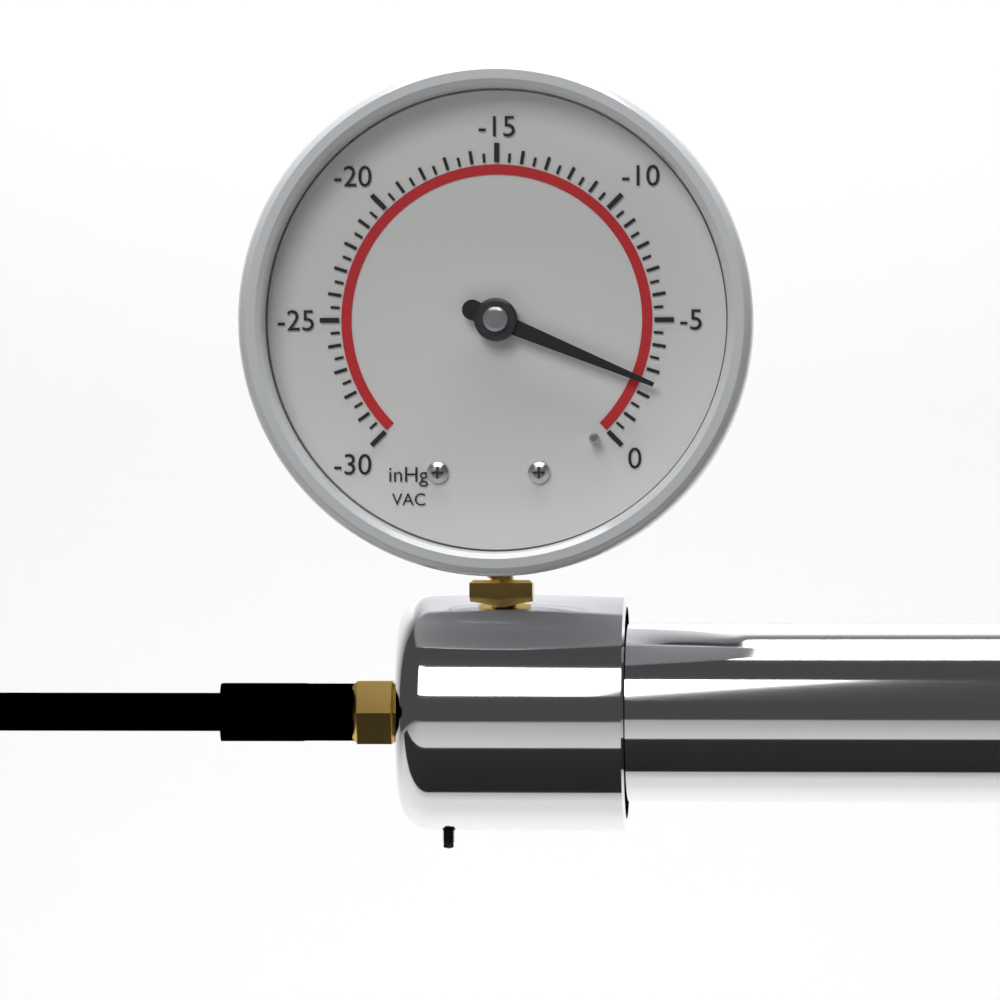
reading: -2.5 inHg
